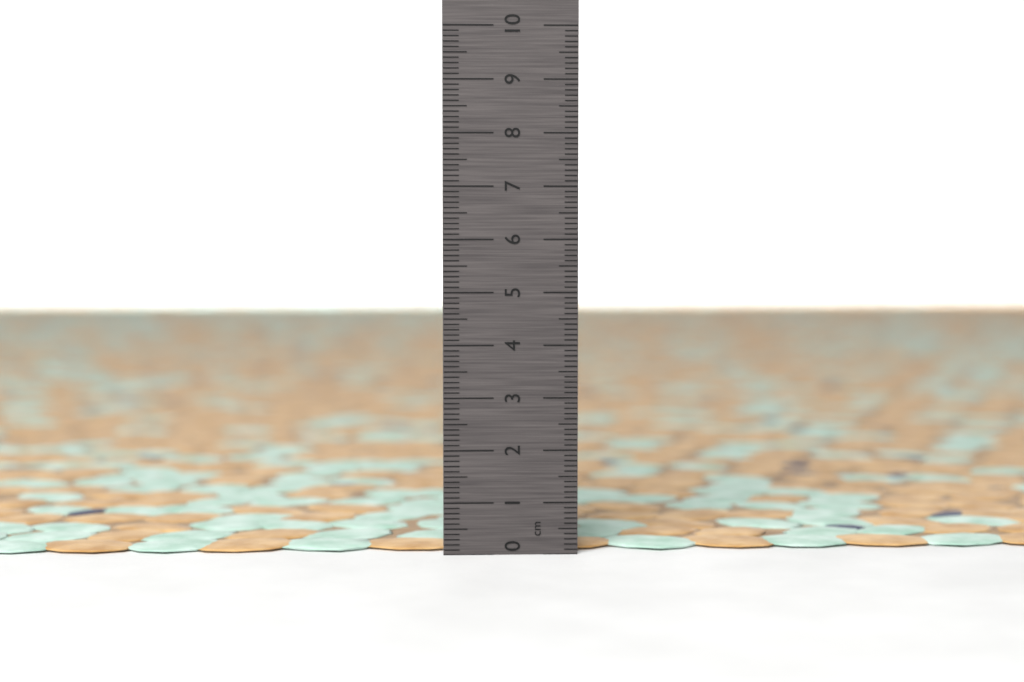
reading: 0.1 cm
